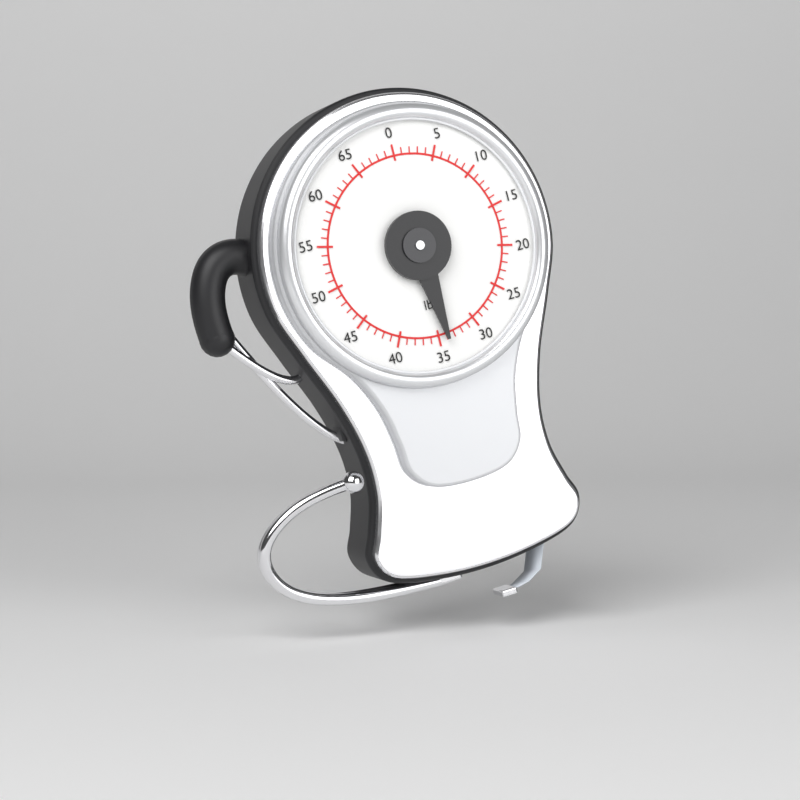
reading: 34 lbs
